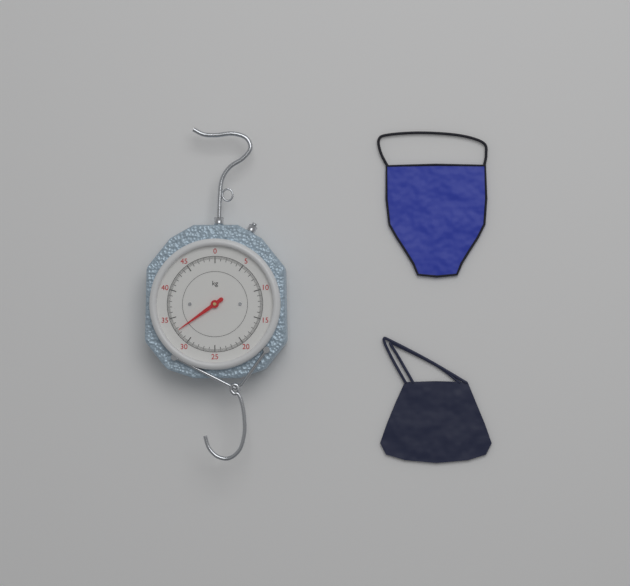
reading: 32.6 kg
